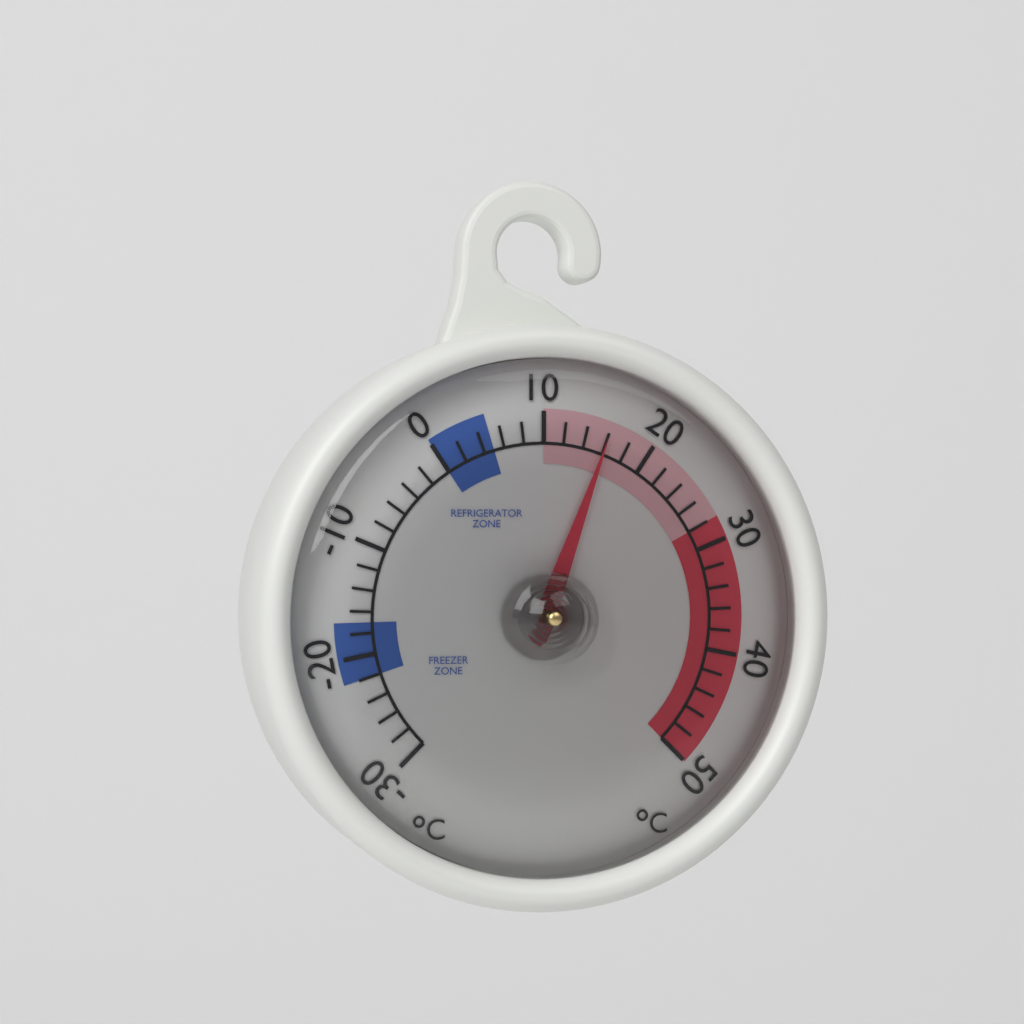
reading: 16 °C
